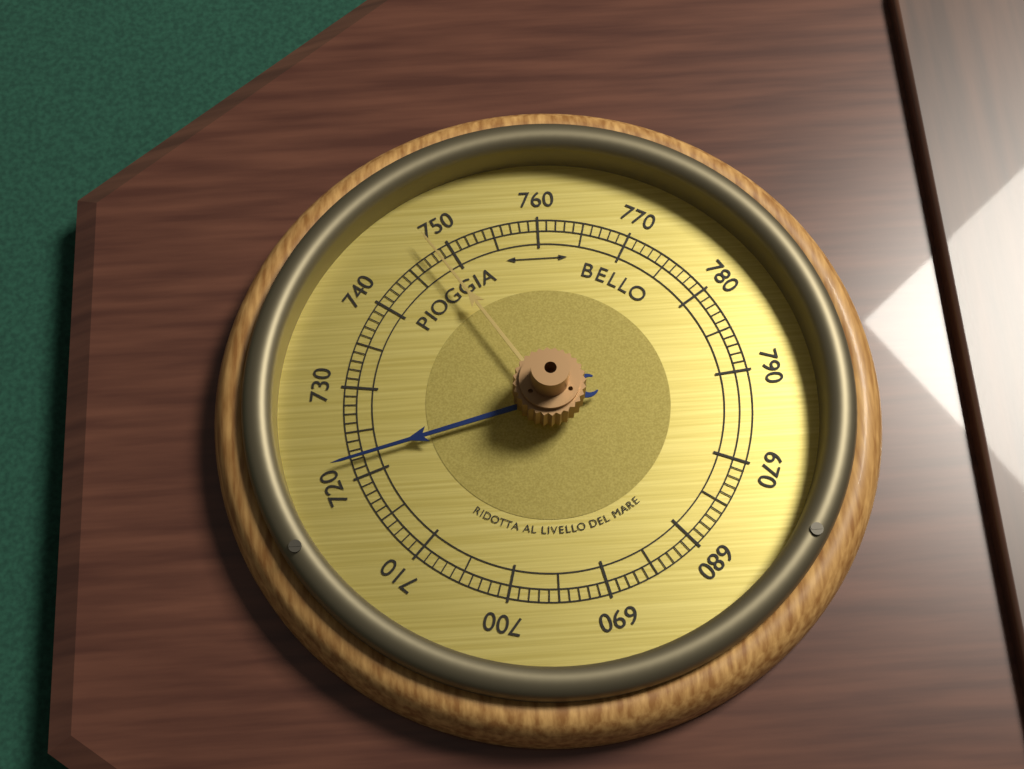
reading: 722 (no unit)
